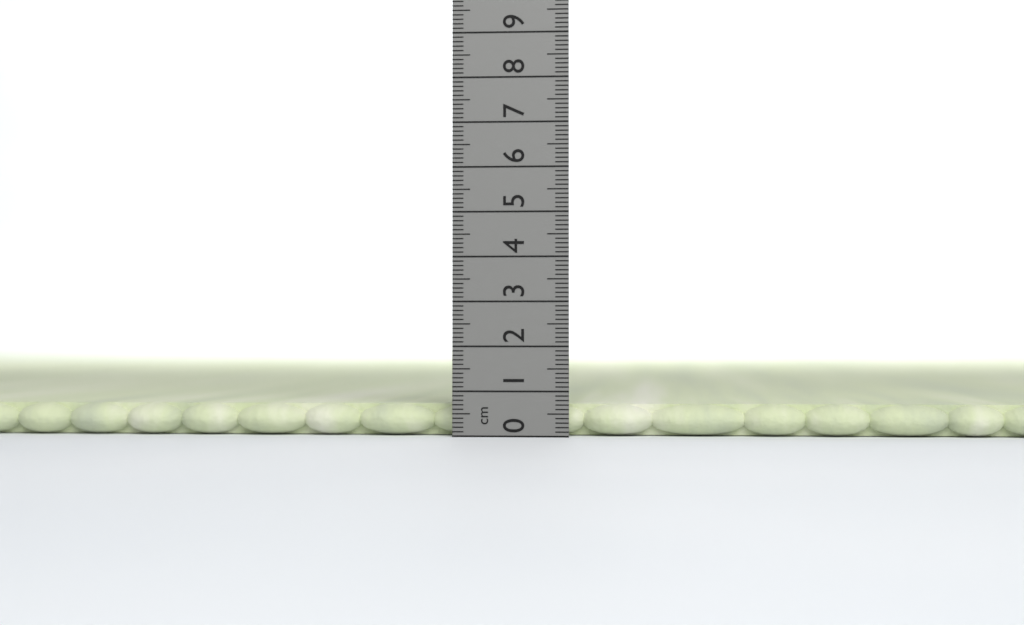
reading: 0.7 cm
